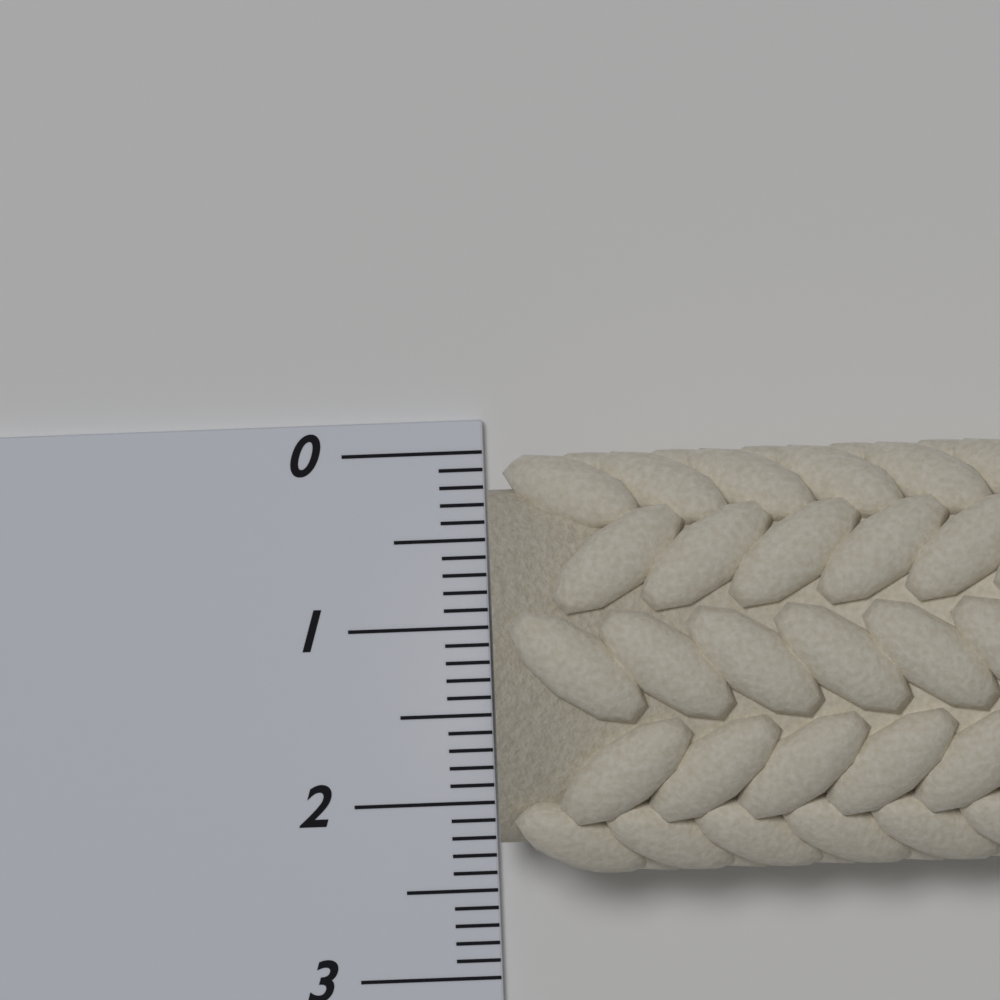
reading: 2.4 (no unit)
